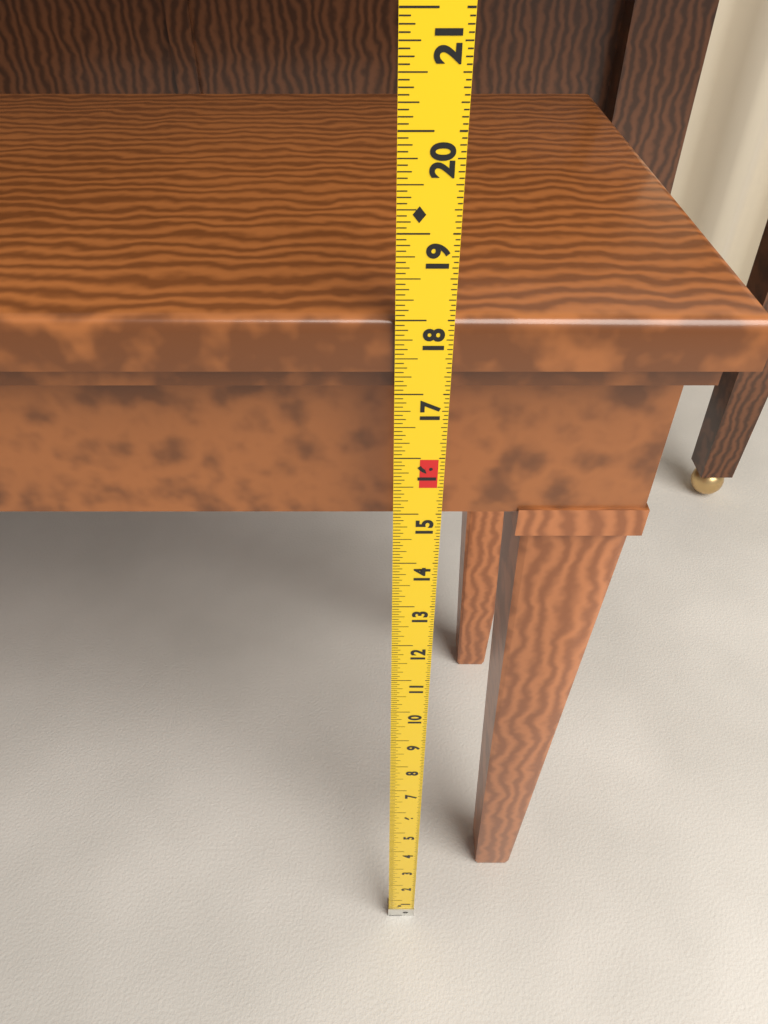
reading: 18.0000 in
